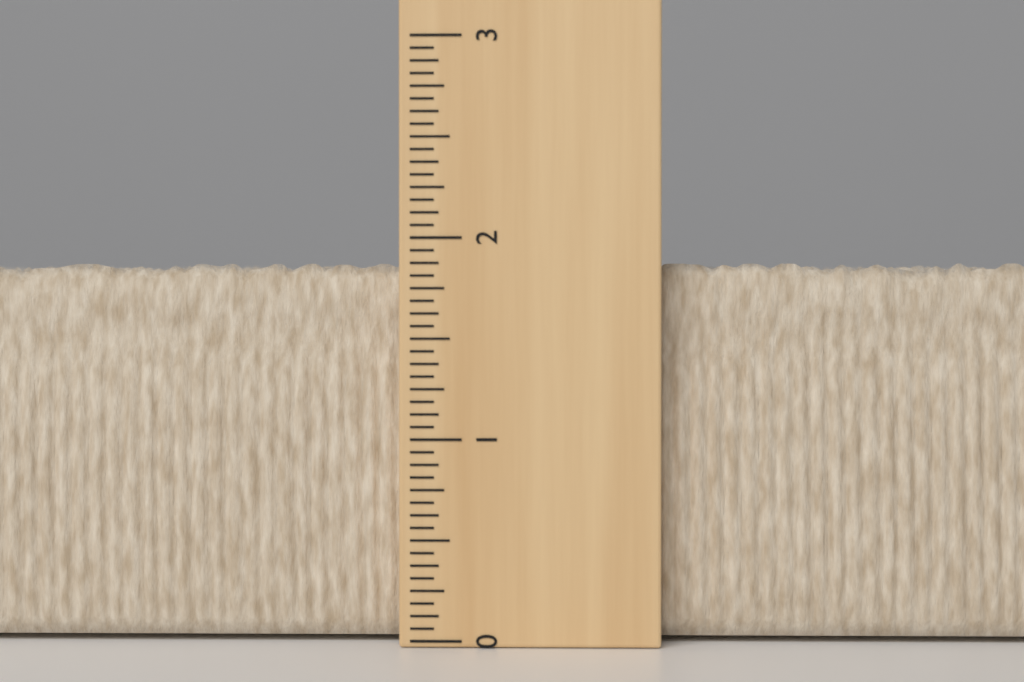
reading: 1.8750 (no unit)
